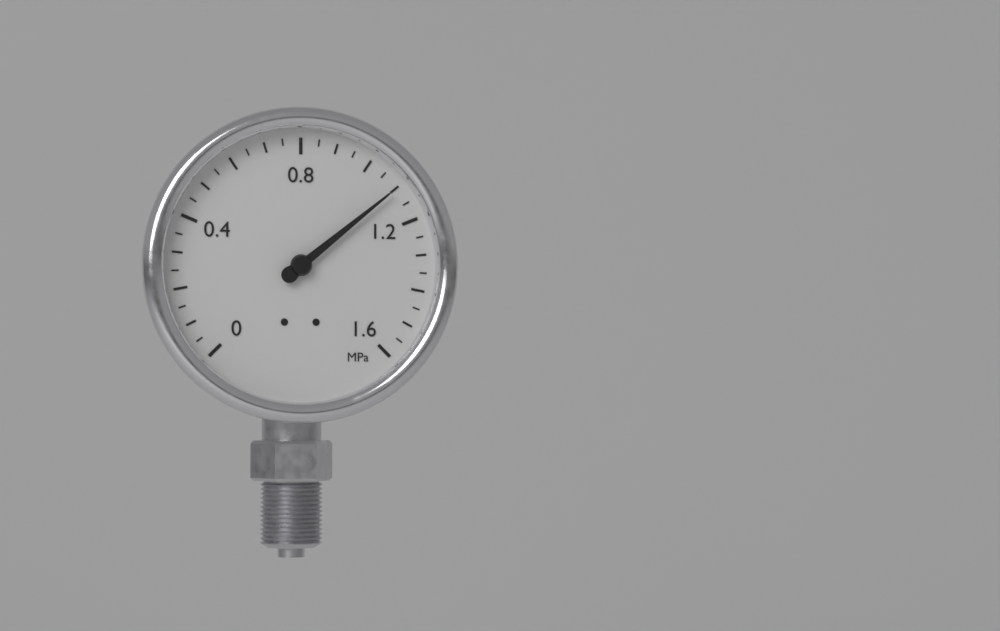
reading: 1.10 MPa
